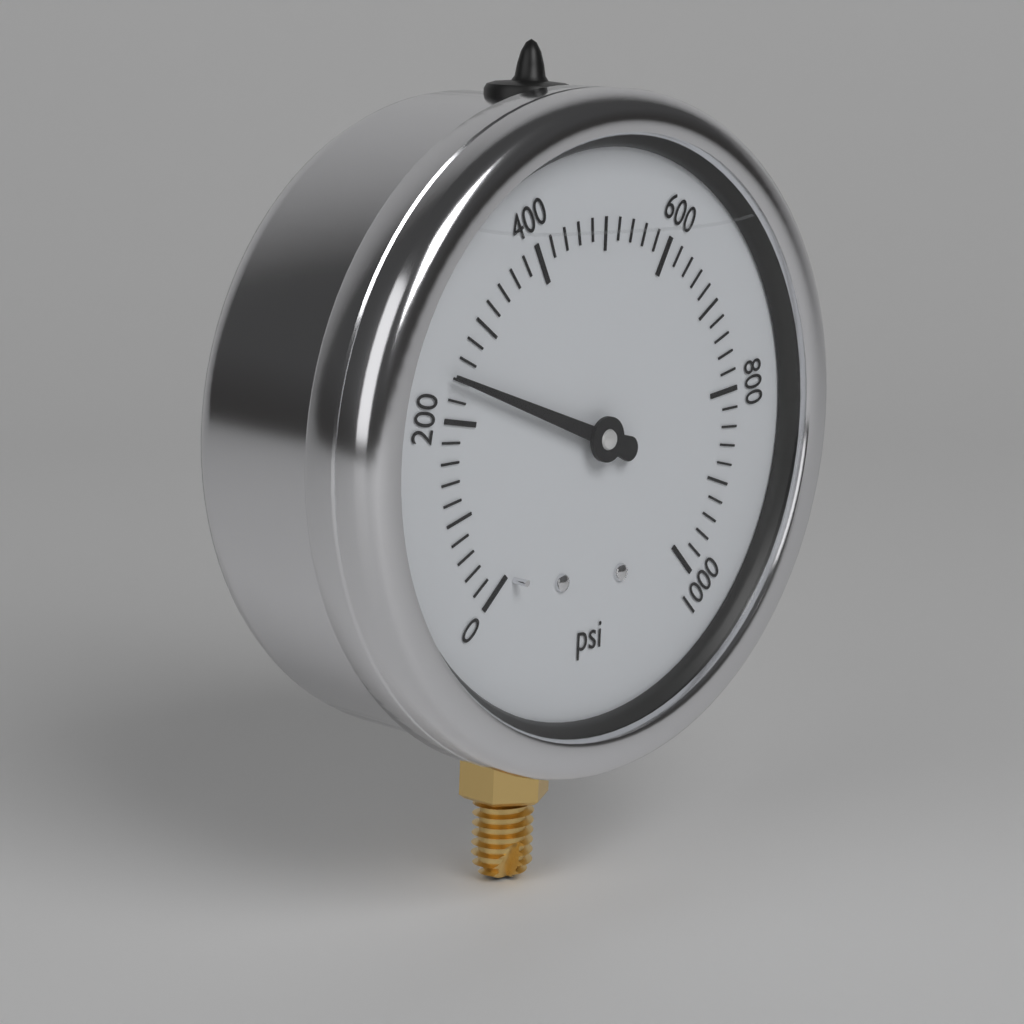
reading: 240 psi
